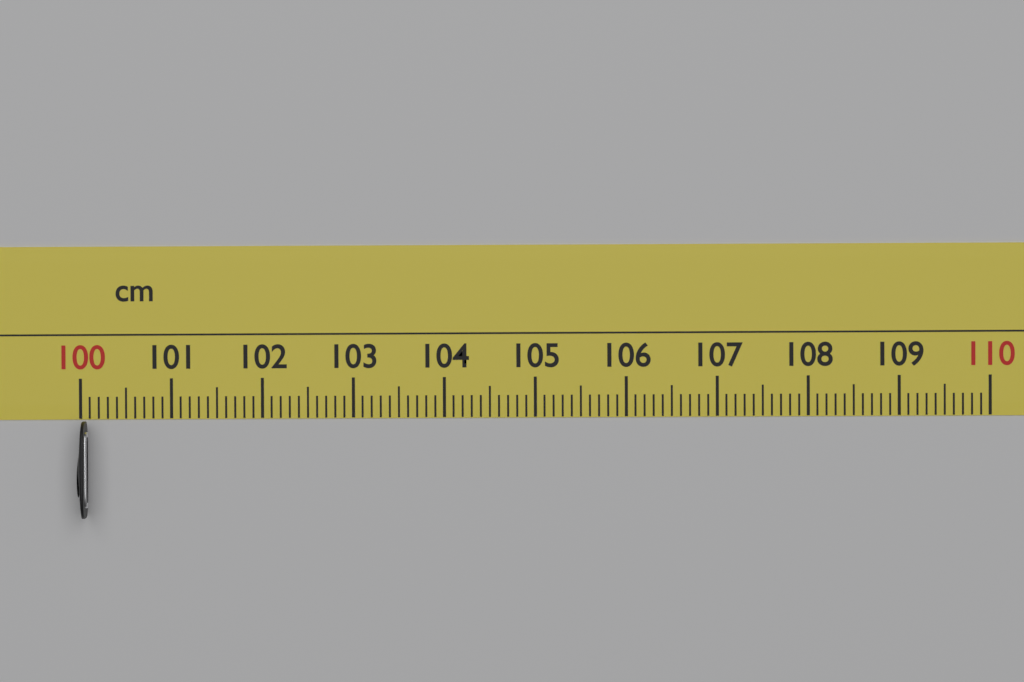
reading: 100.1 cm
